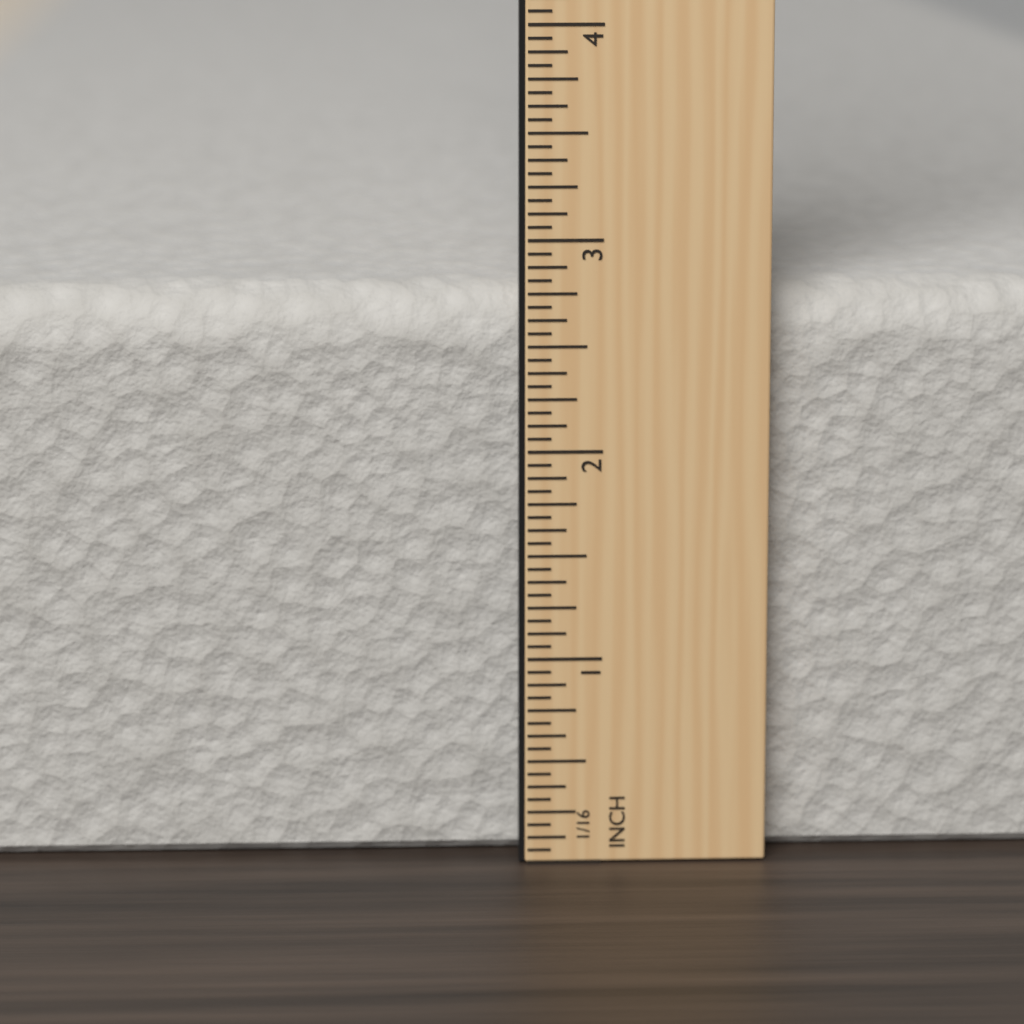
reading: 2.7500 in
